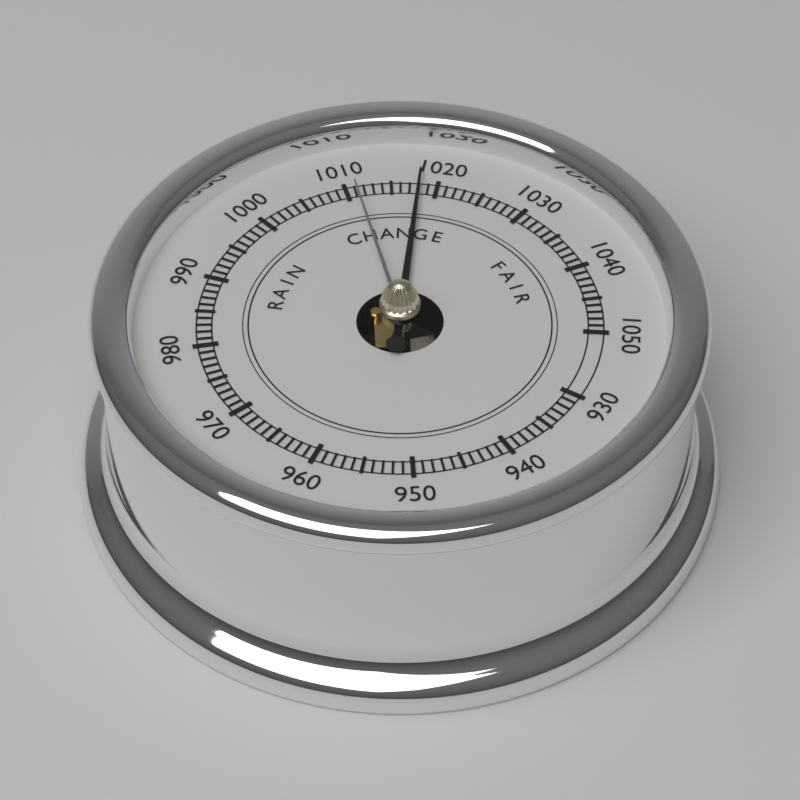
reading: 1018 (no unit)
